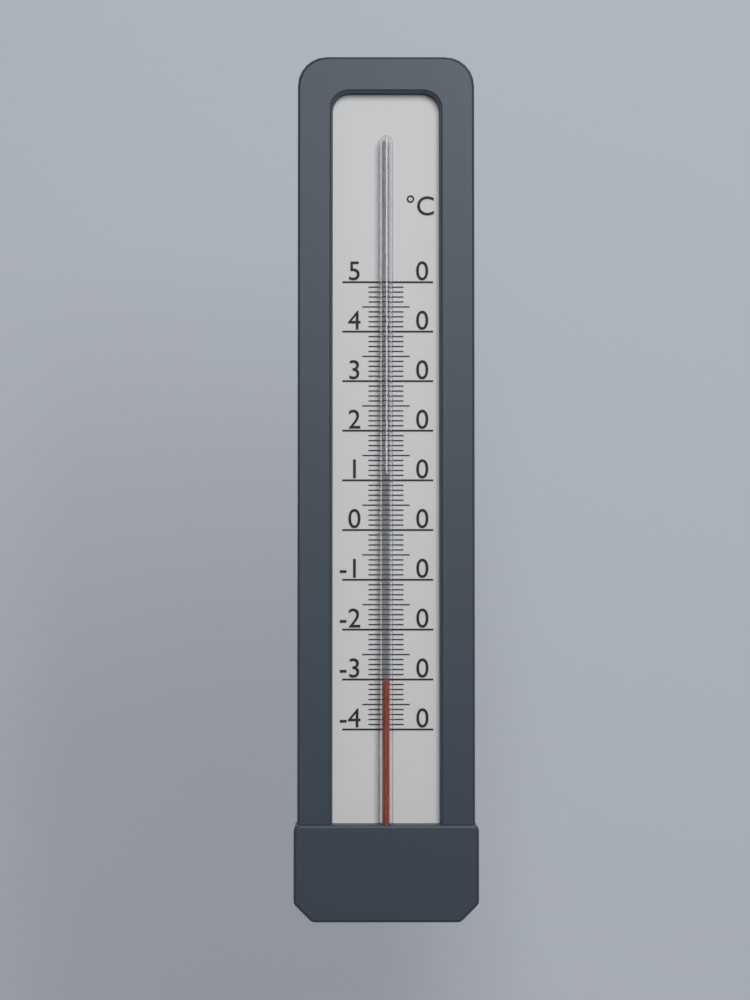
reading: -30 °C
